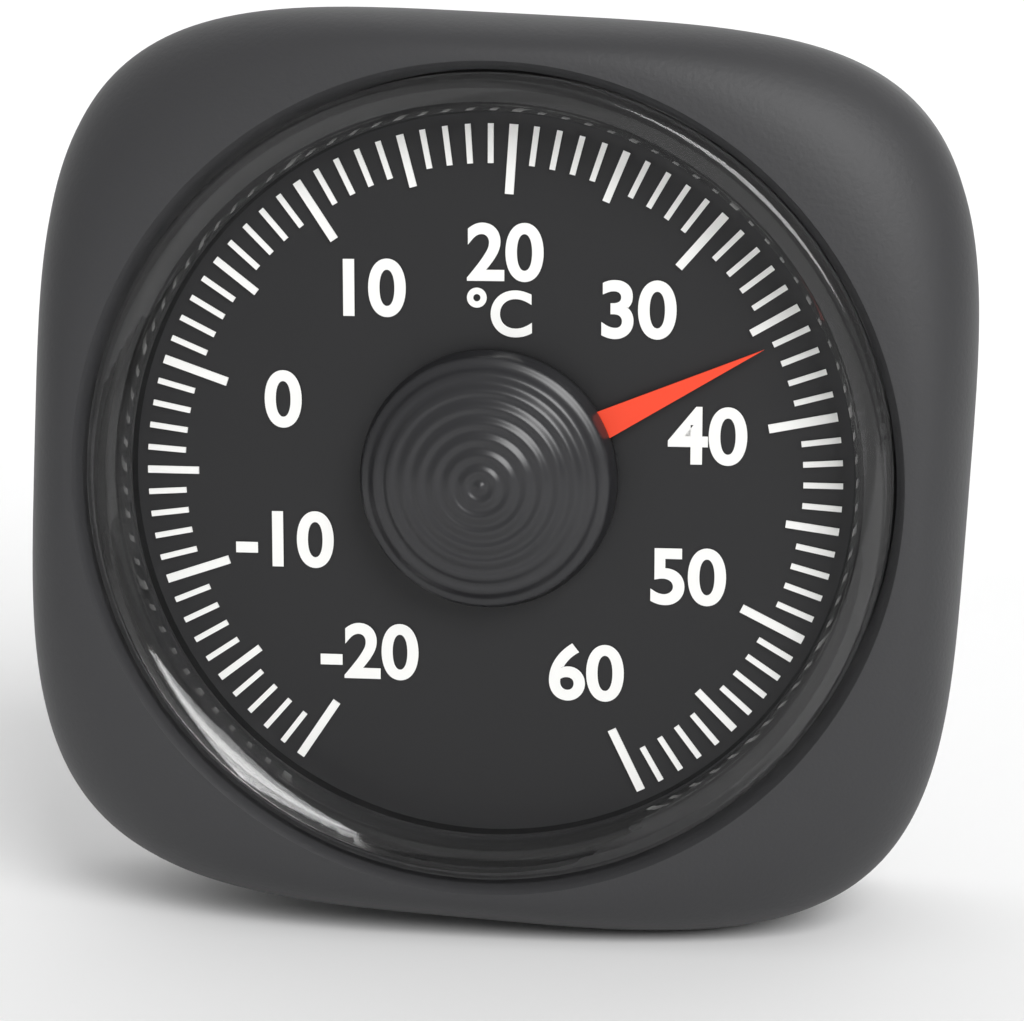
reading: 36 °C
